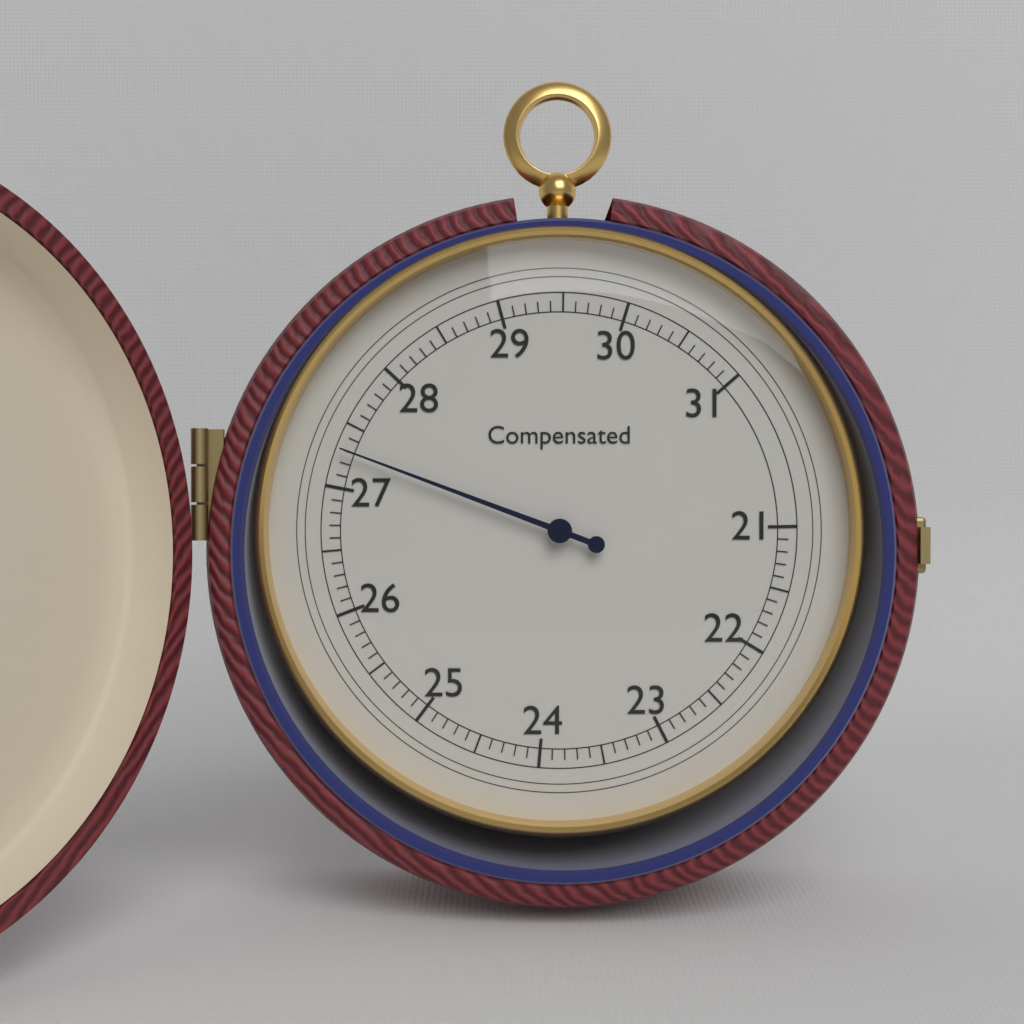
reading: 27.3 (no unit)
